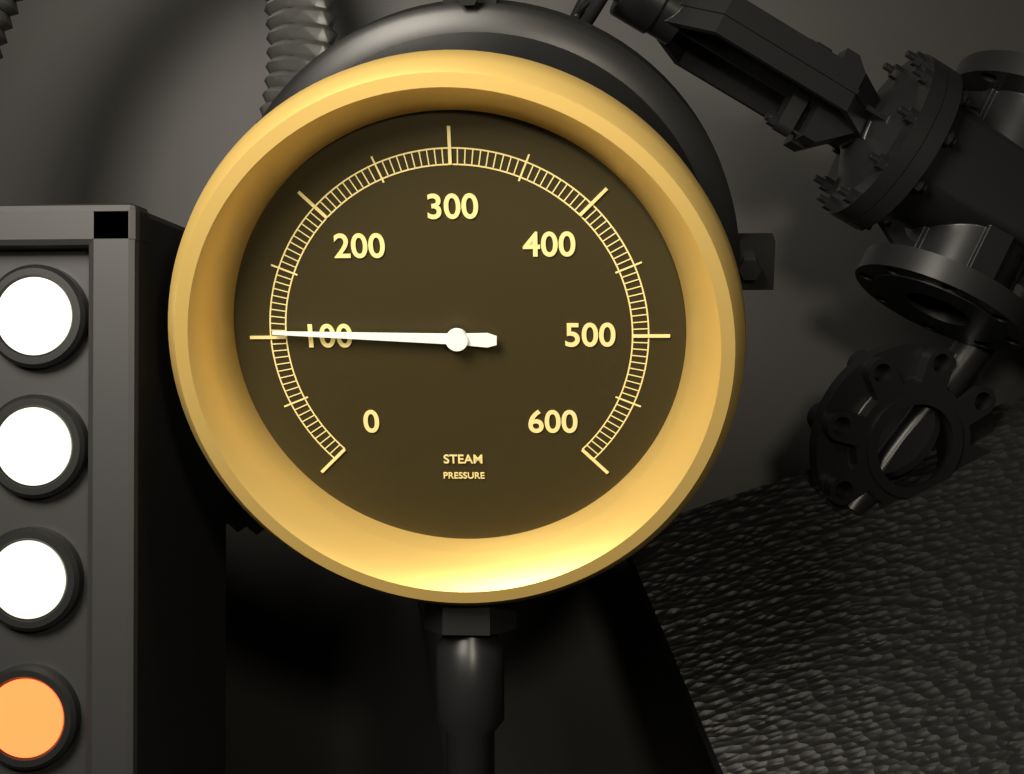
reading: 105 (no unit)
